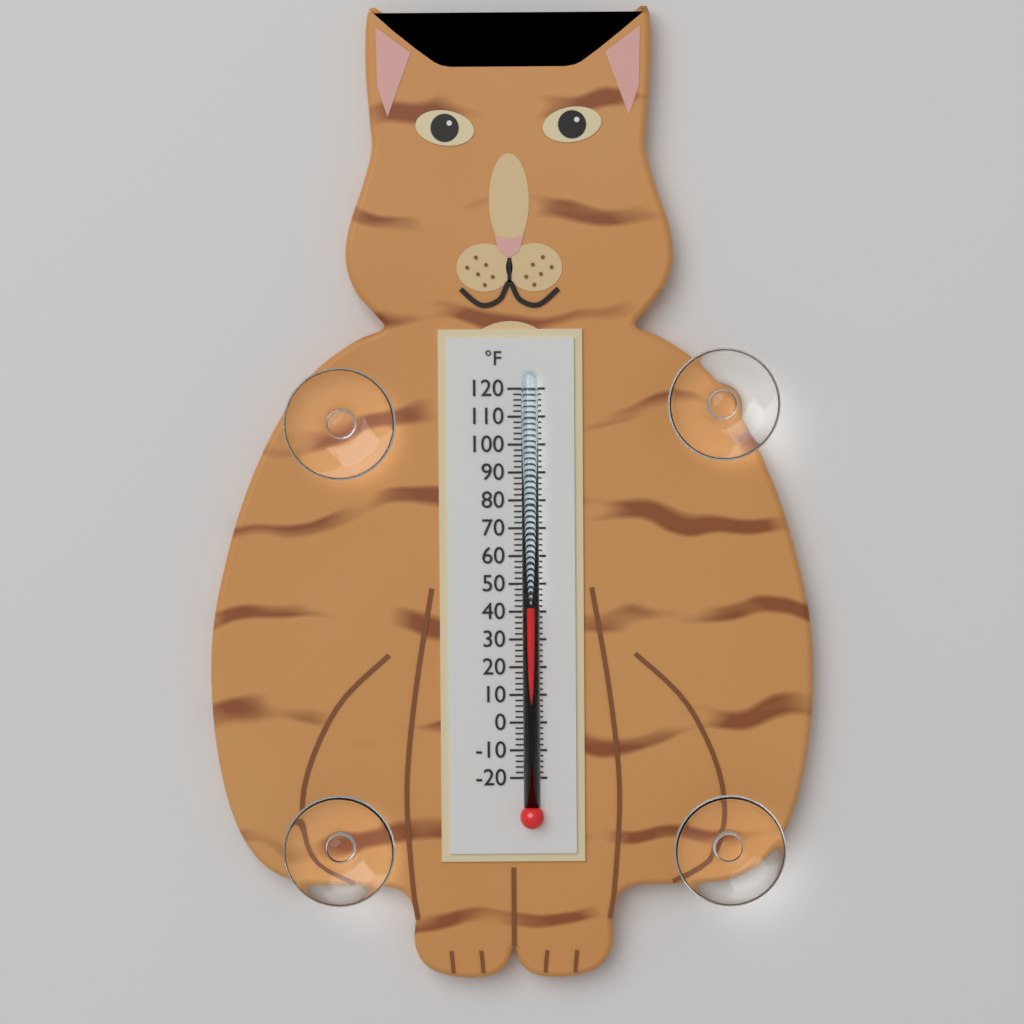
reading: 42 °F
